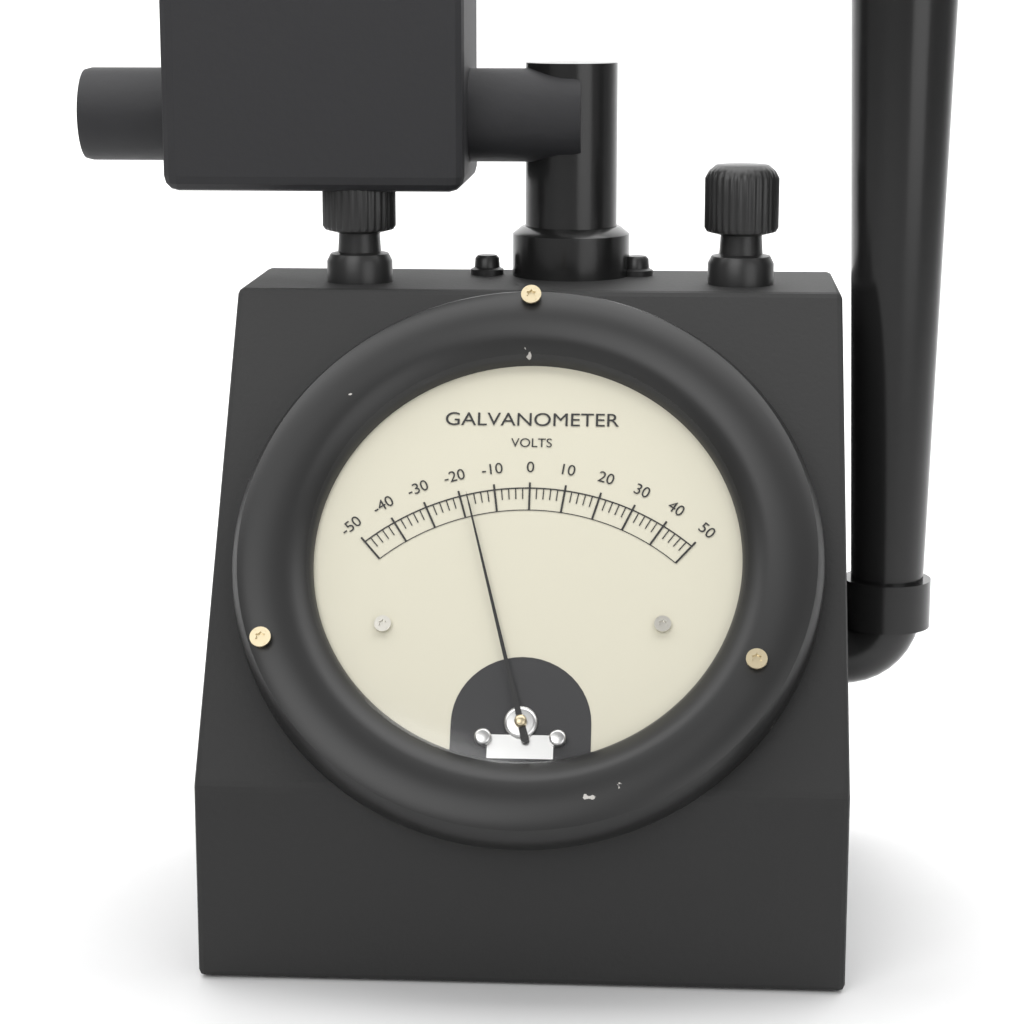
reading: -18 V
